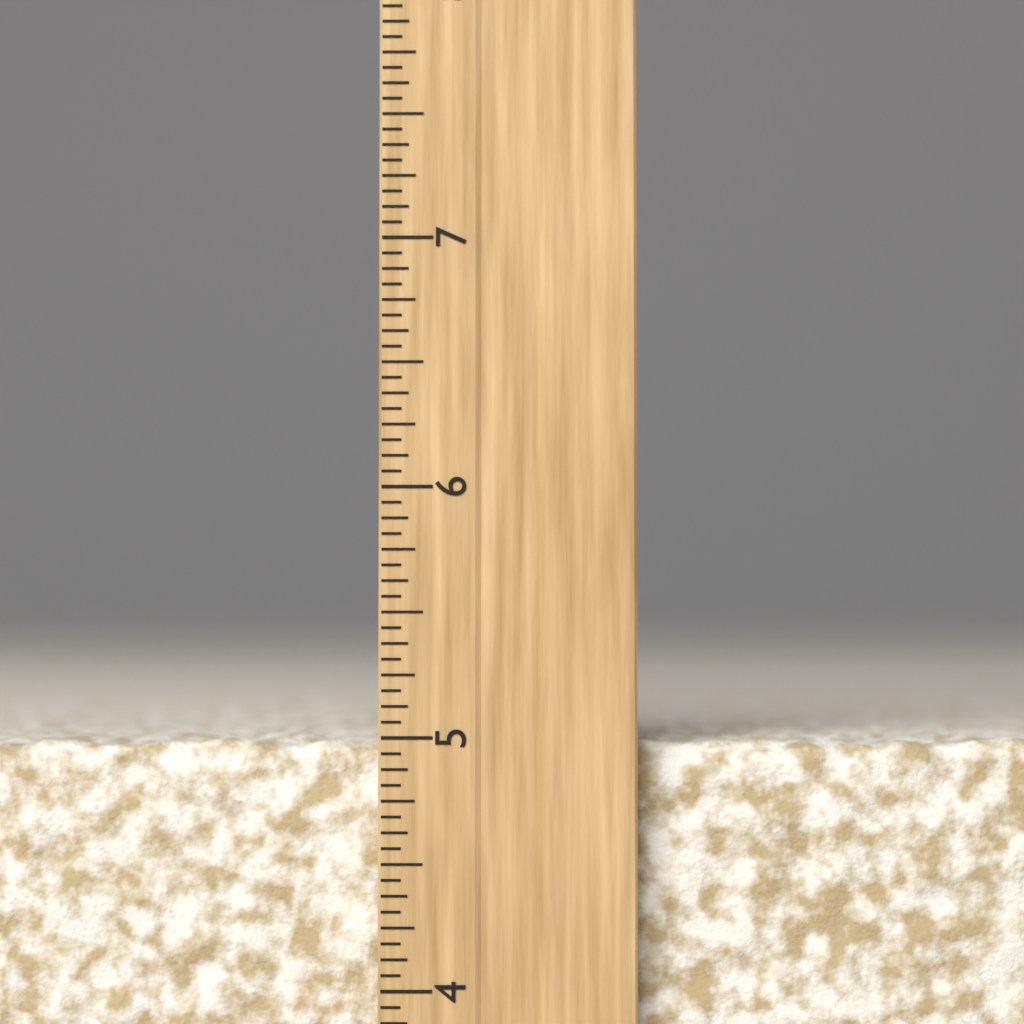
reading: 5.0000 inch
